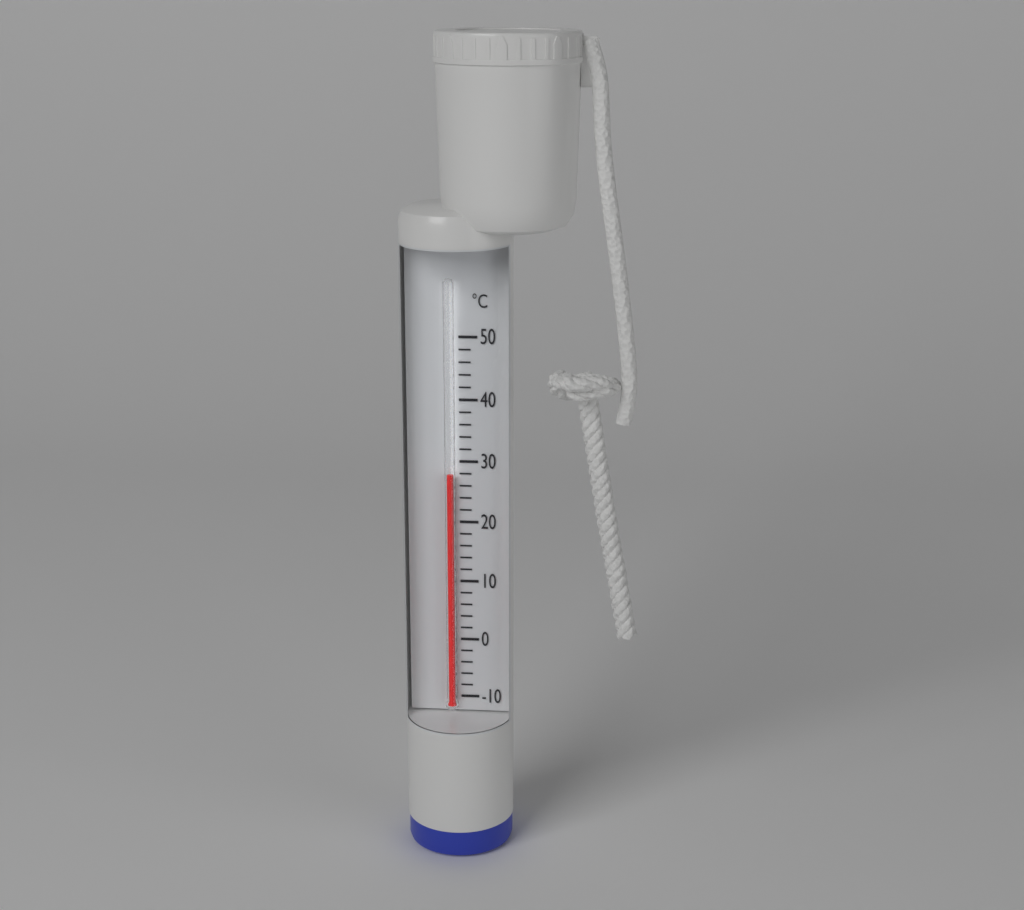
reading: 28 °C
